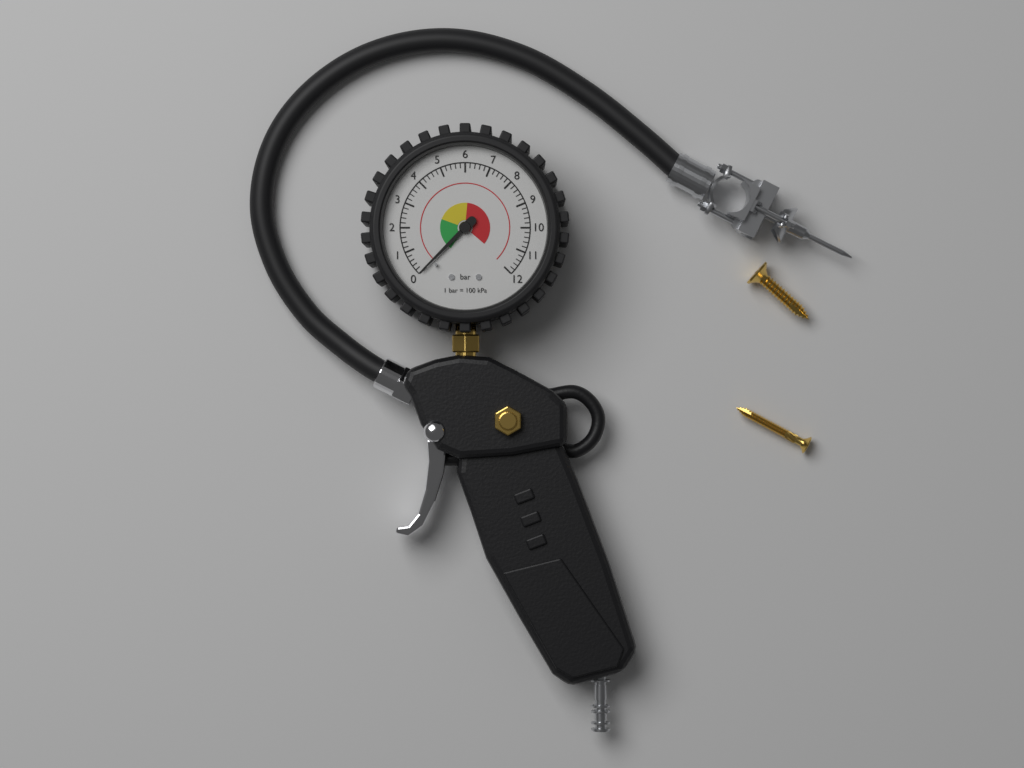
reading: 0.0 bar
